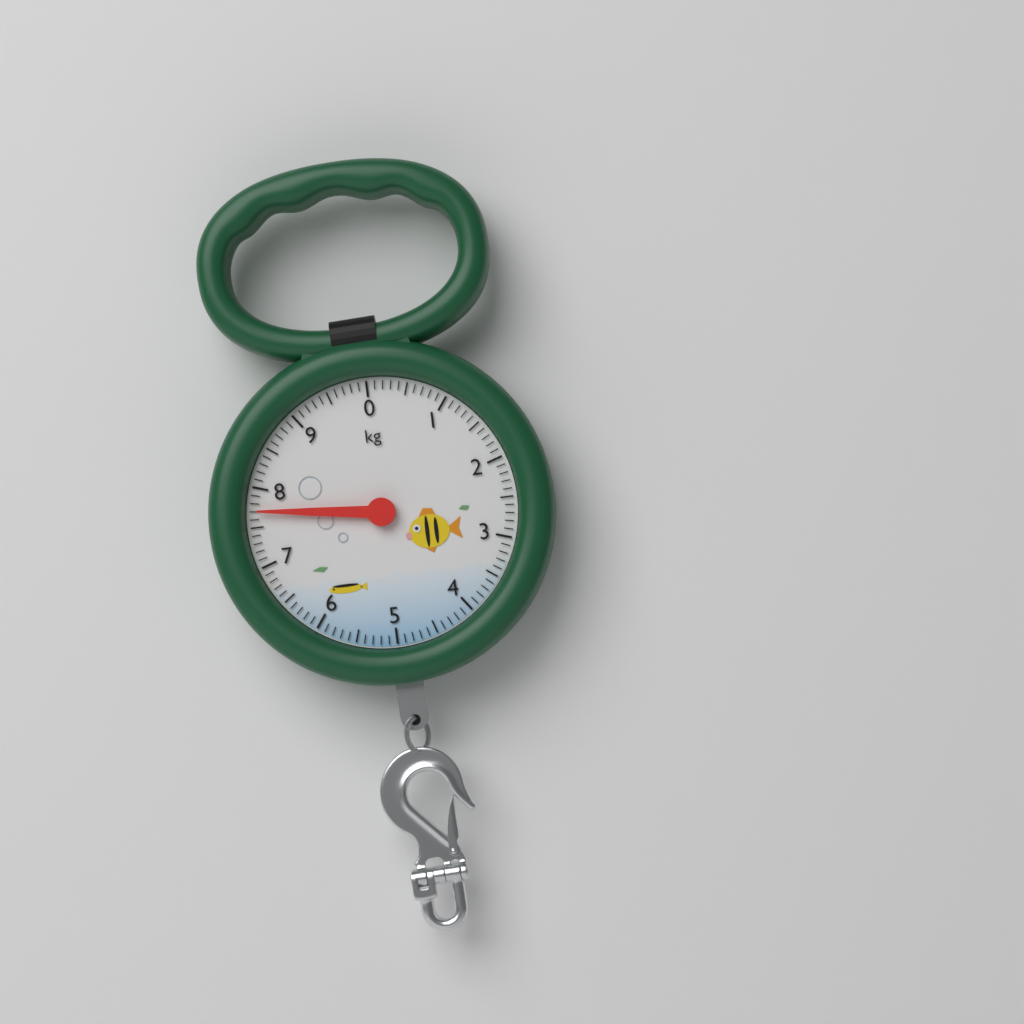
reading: 7.7 kg
